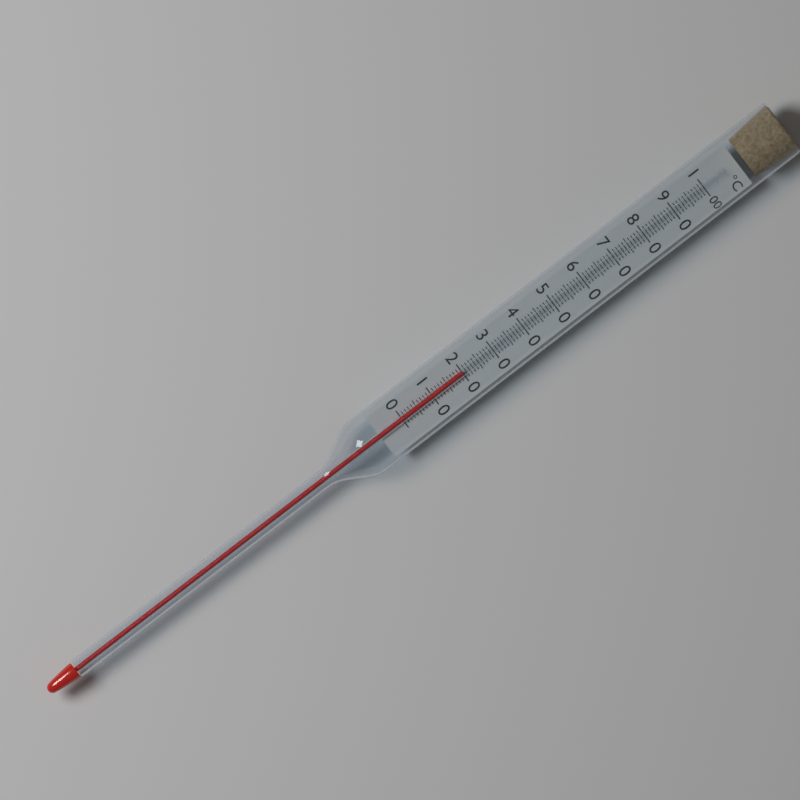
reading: 20 °C
